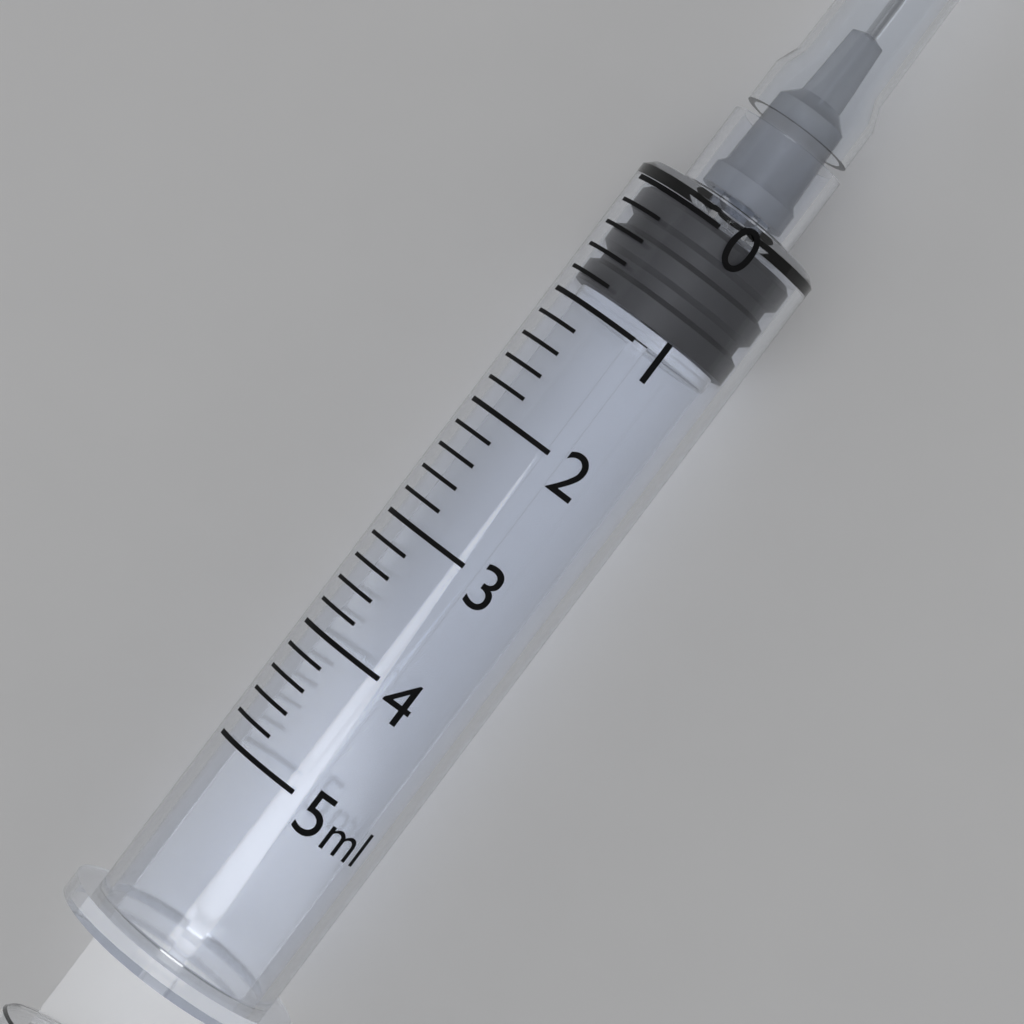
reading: 0.0 ml
